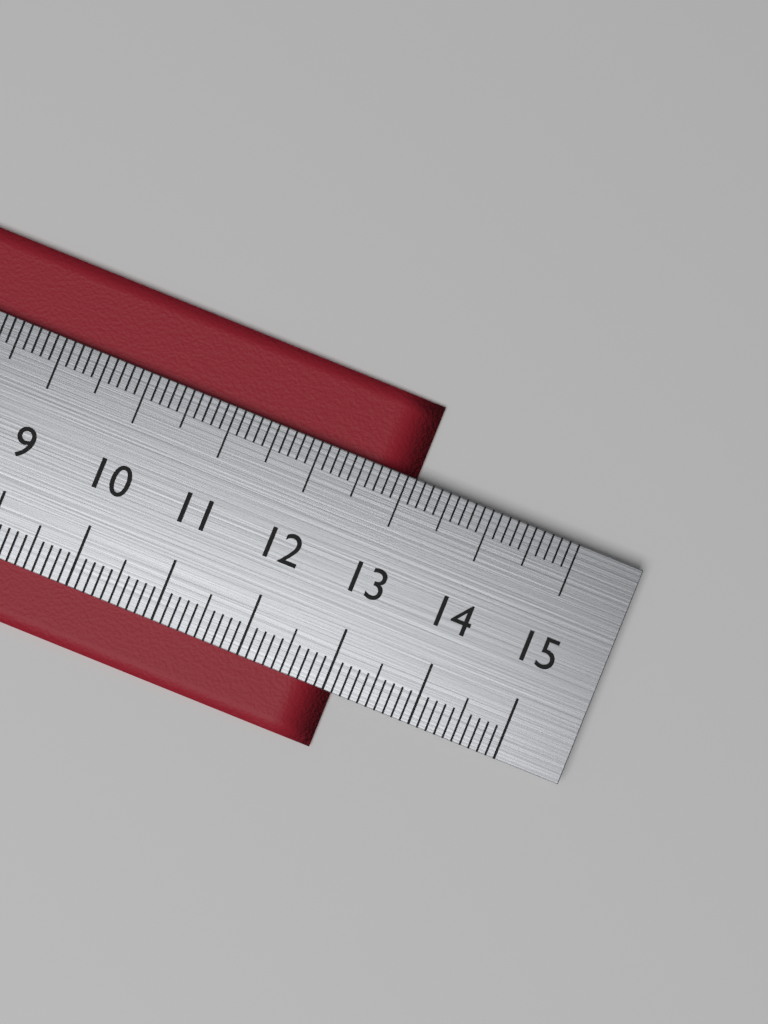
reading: 13.1 cm
